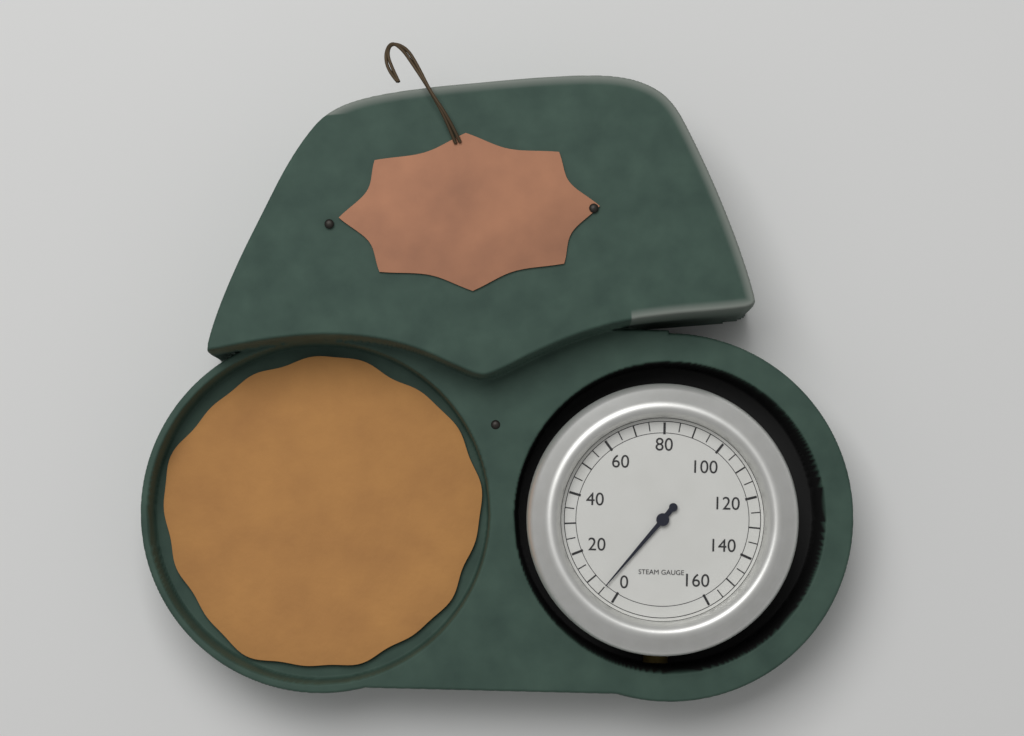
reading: 5 (no unit)
